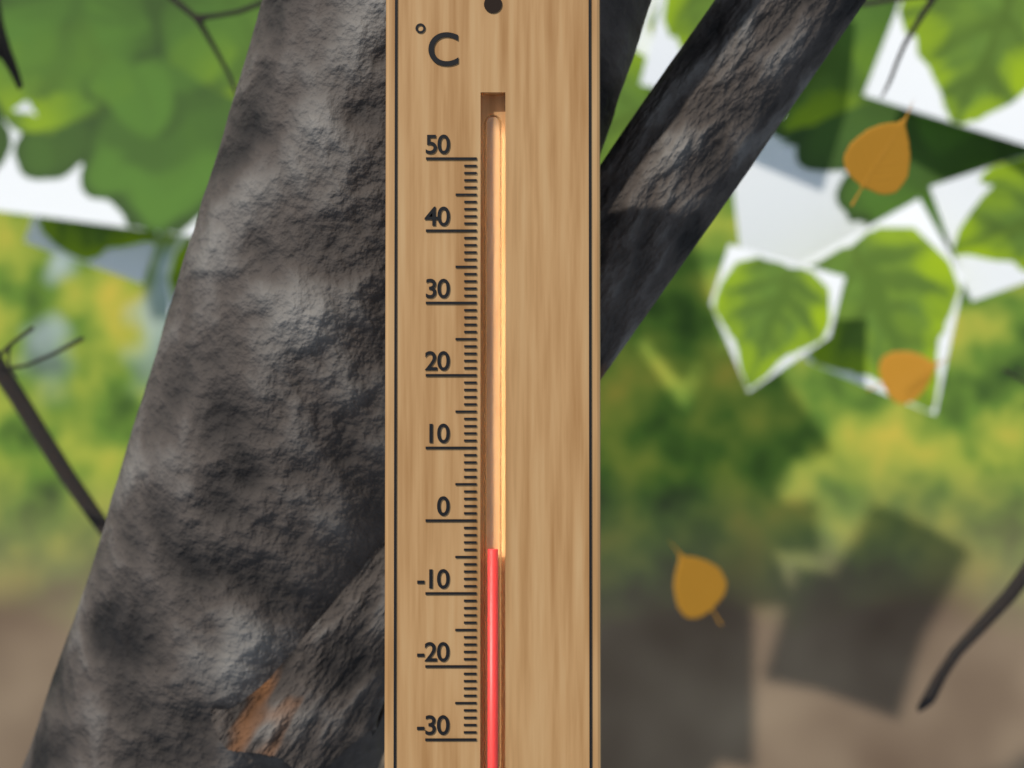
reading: -4 °C
